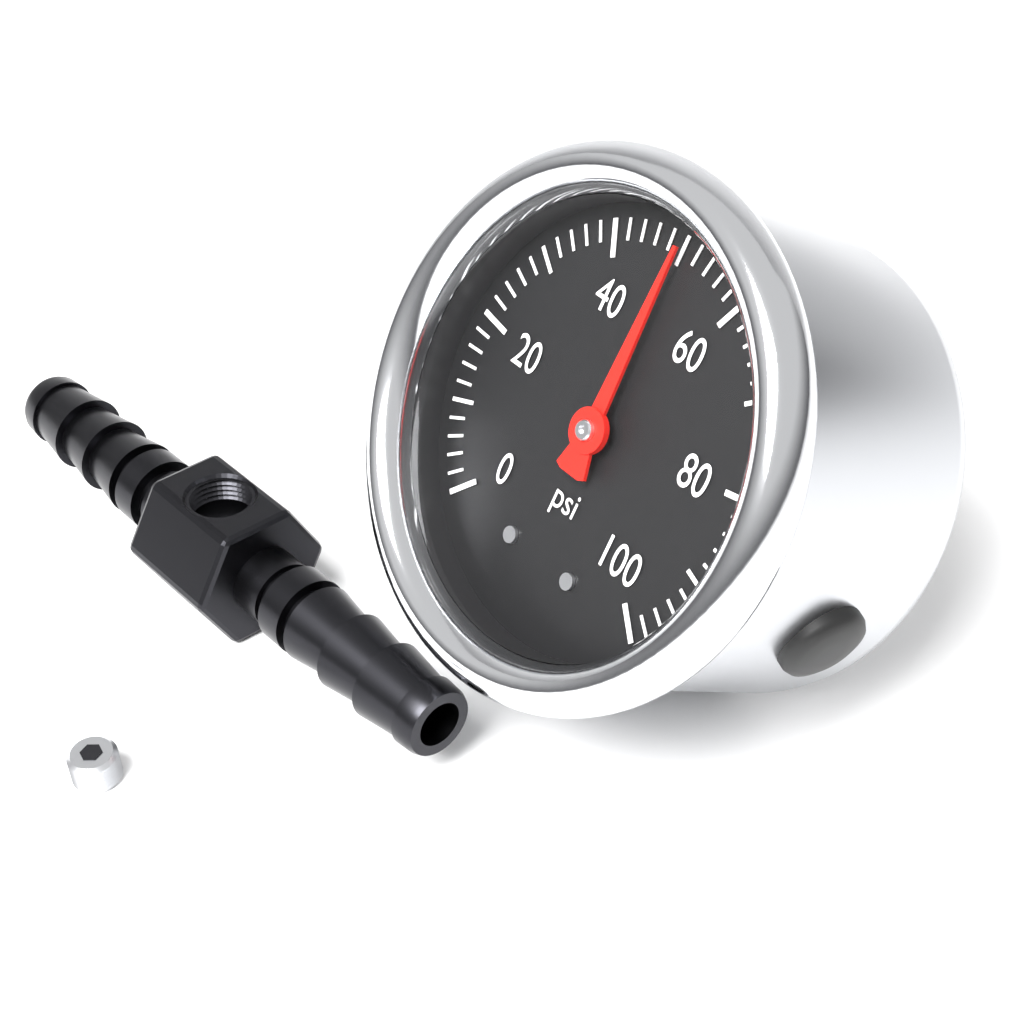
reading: 50 psi
